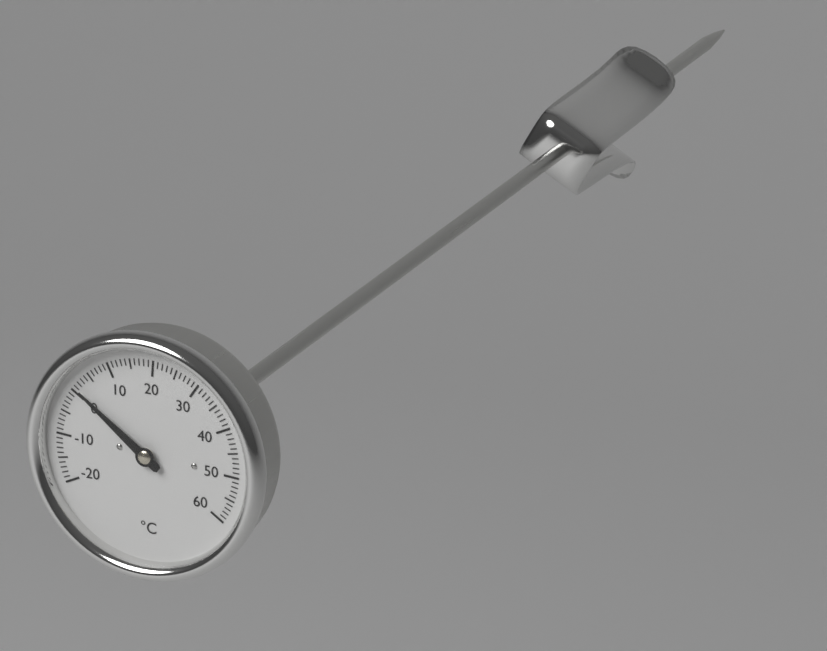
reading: 1 °C
